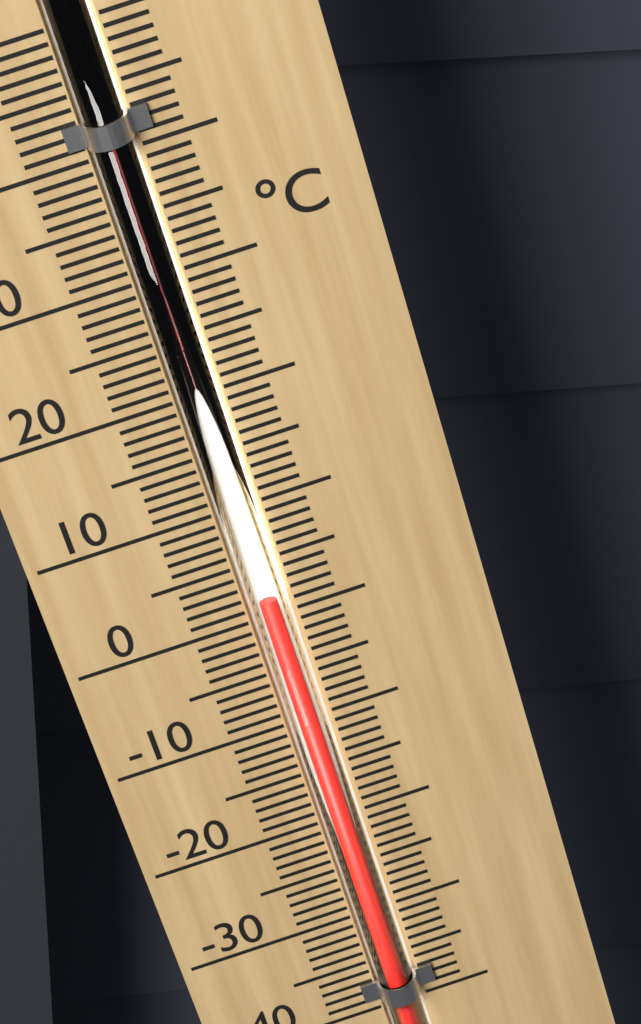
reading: 2 °C
